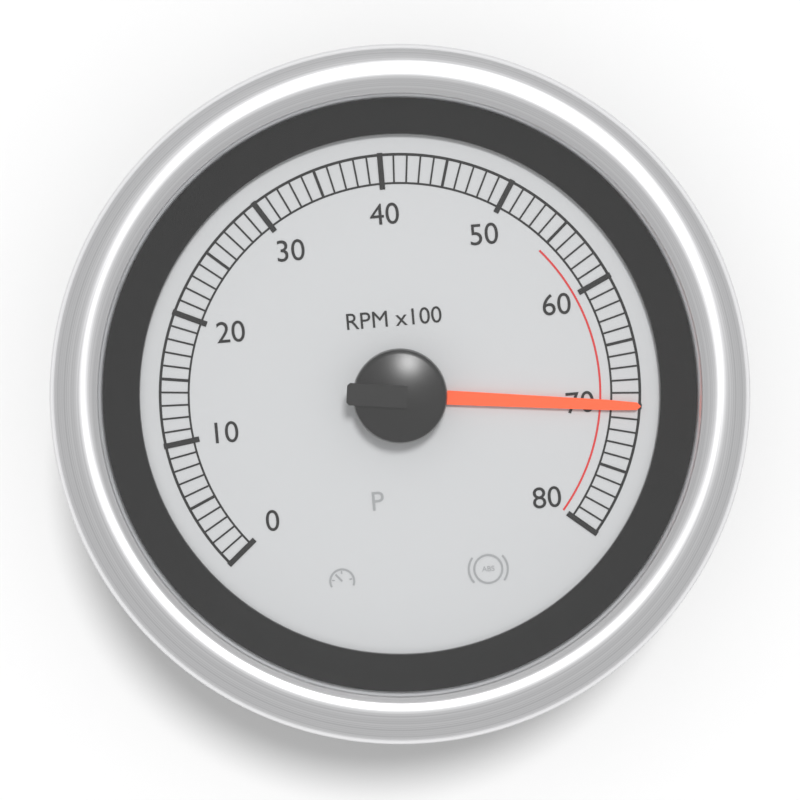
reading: 70 RPM x100
